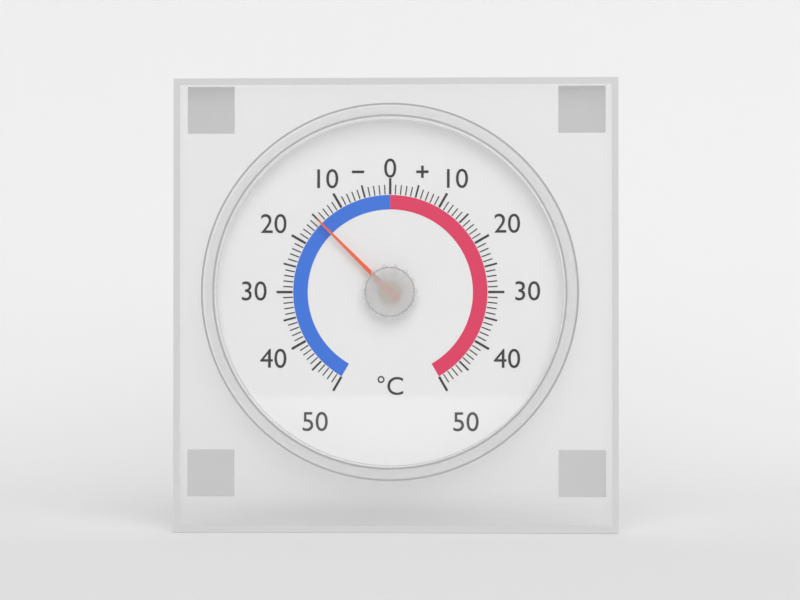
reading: -15 °C
